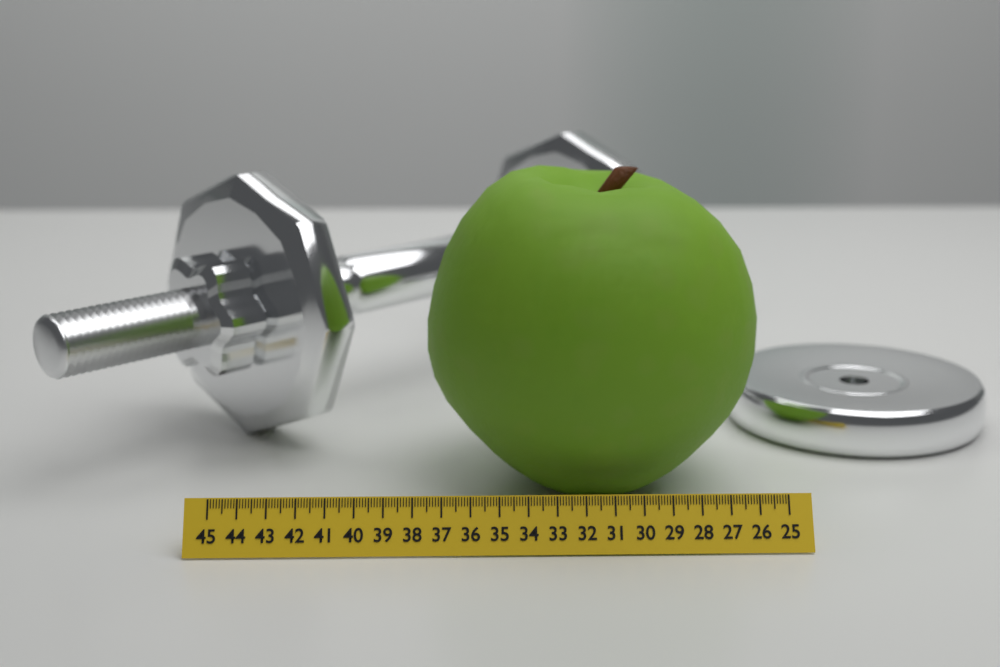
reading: 37.6 (no unit)
